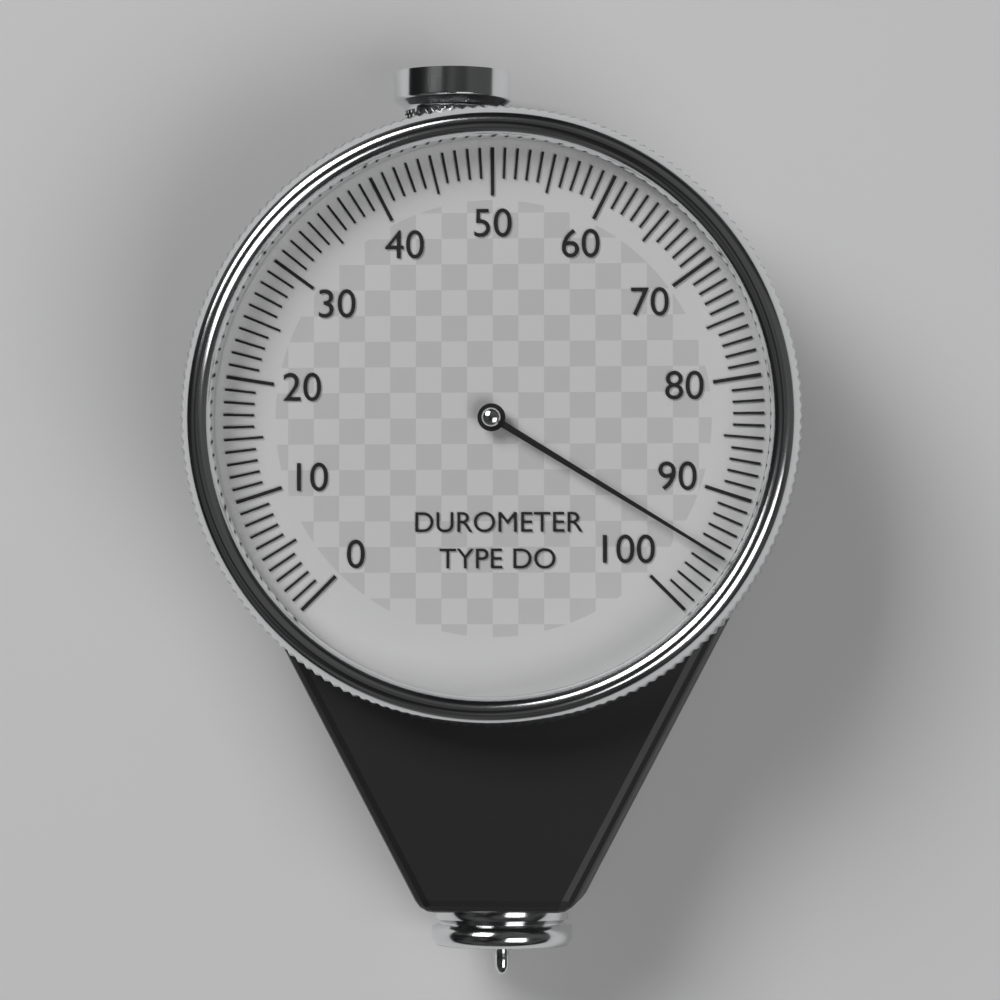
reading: 95 (no unit)
